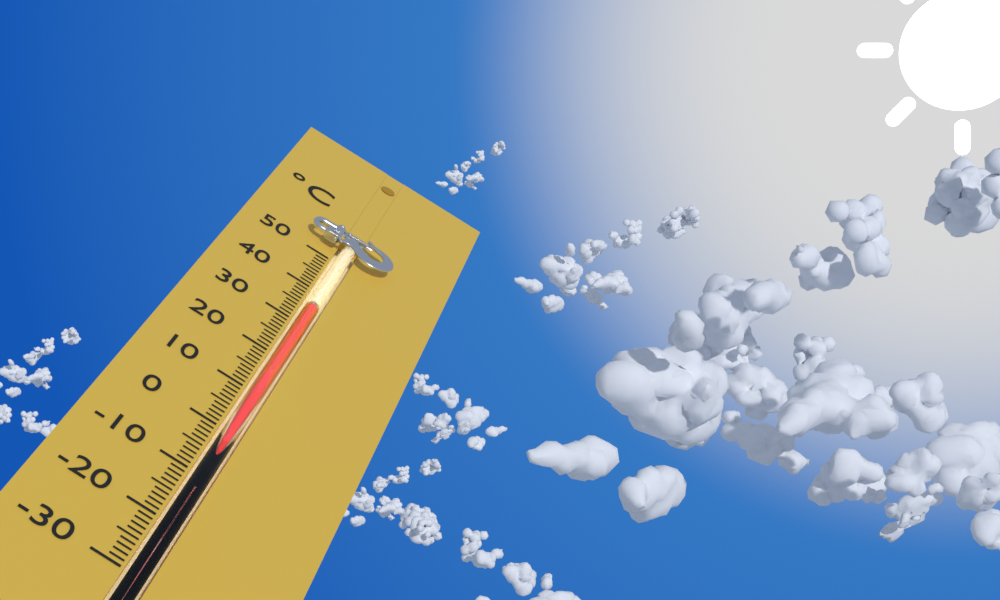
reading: 35 °C
